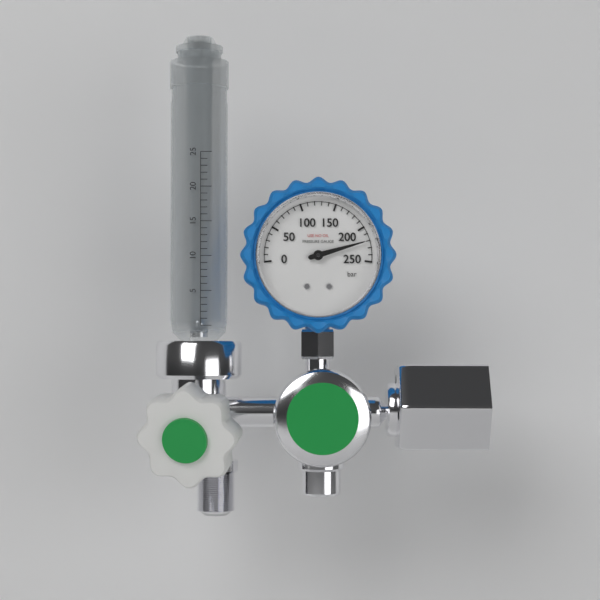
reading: 220 bar
